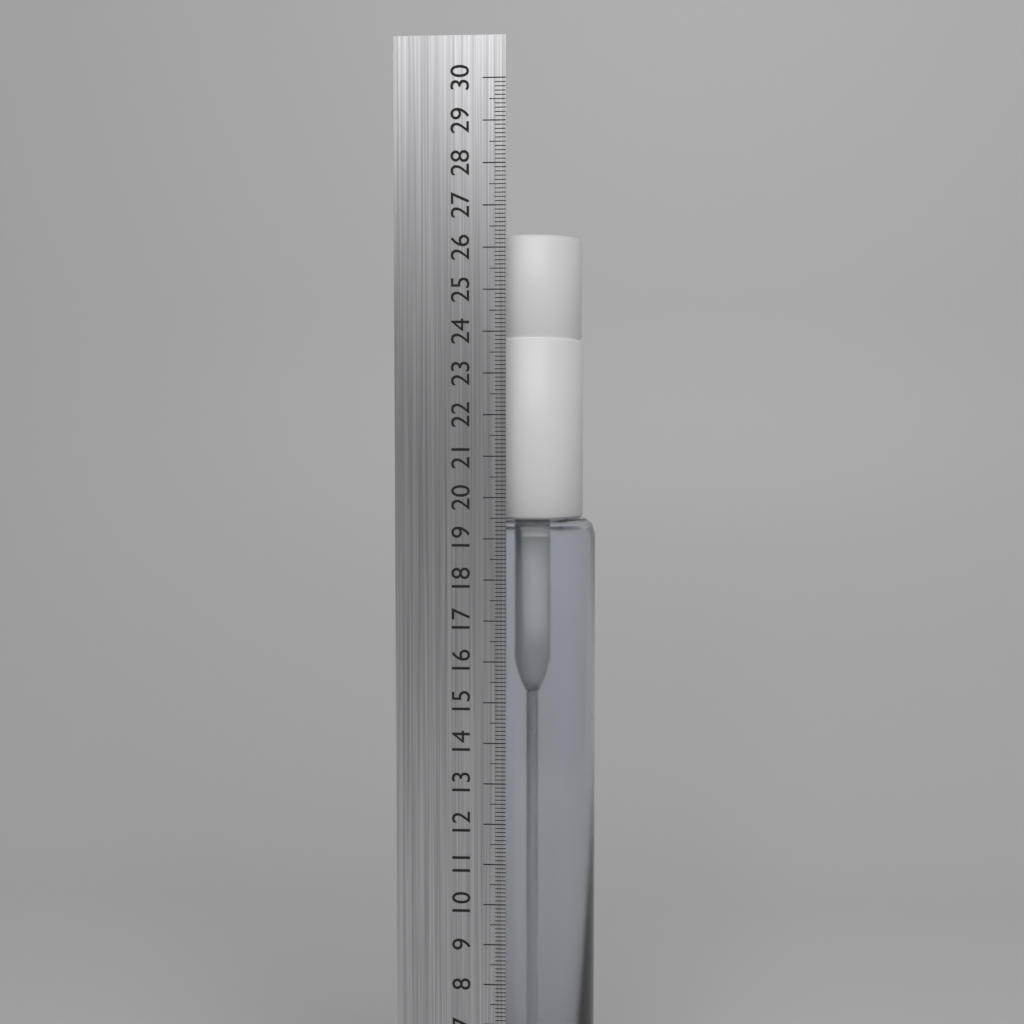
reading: 26.4 cm
